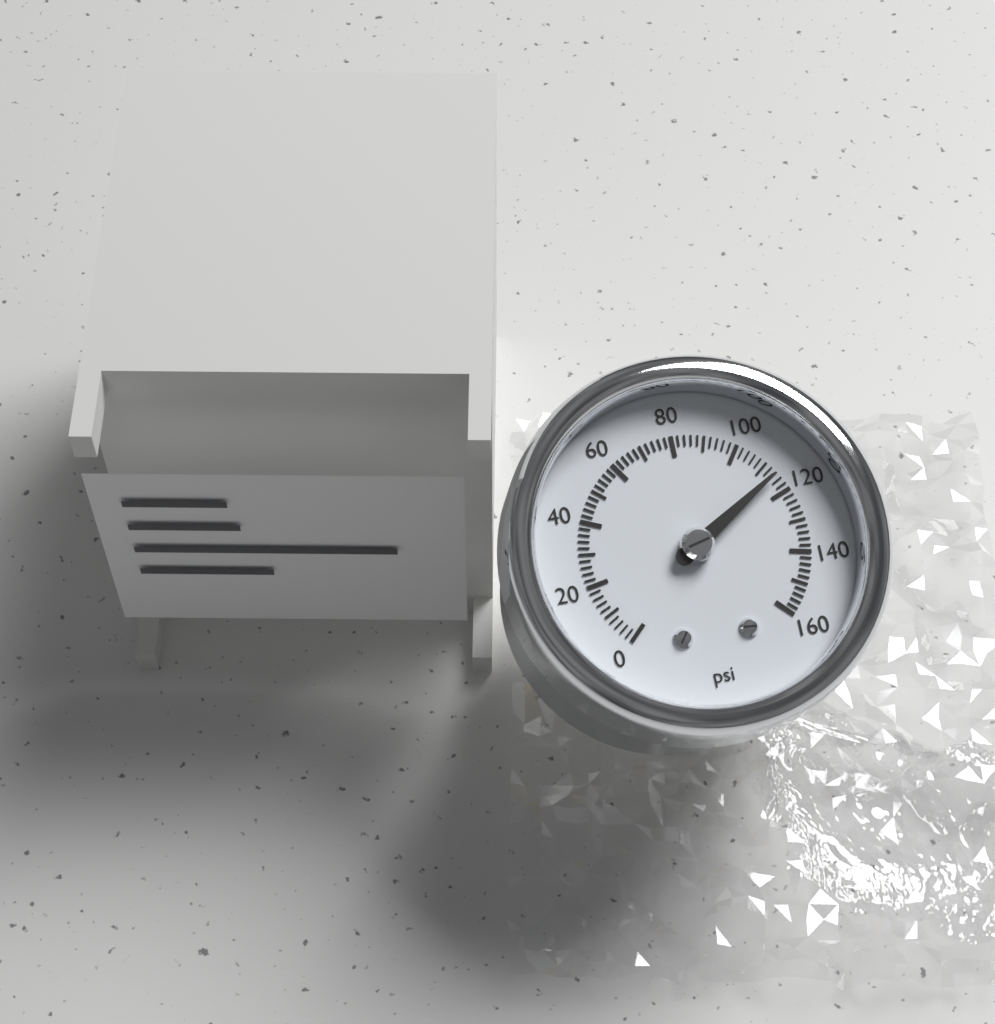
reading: 114 psi
